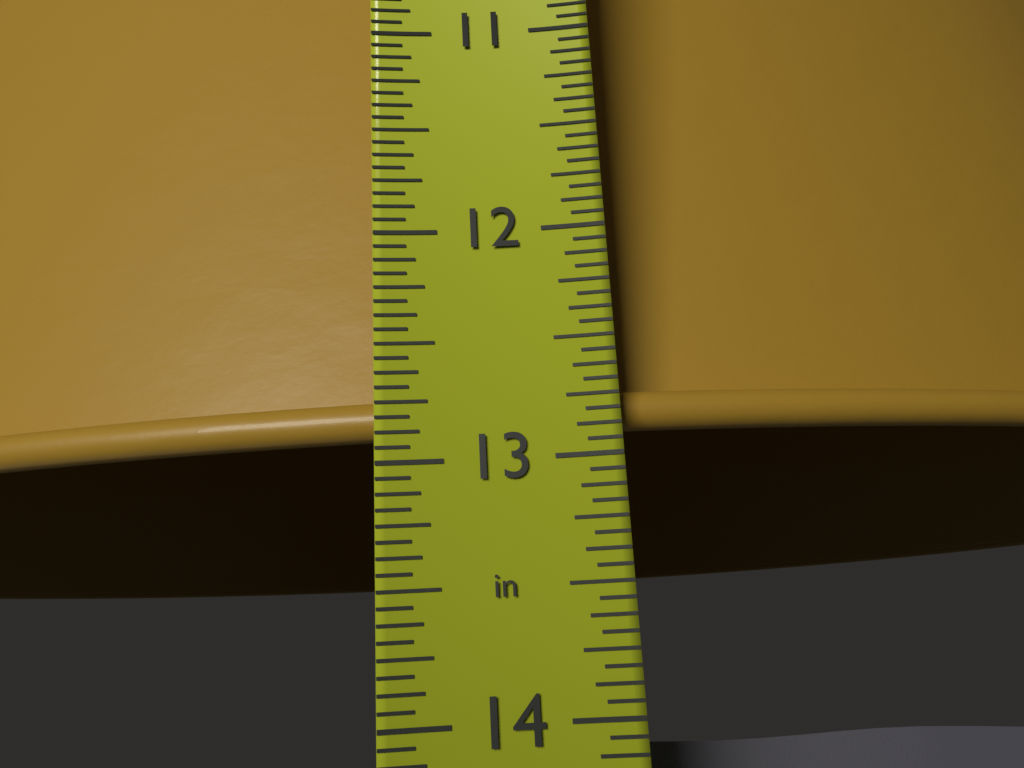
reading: 12.8750 in
